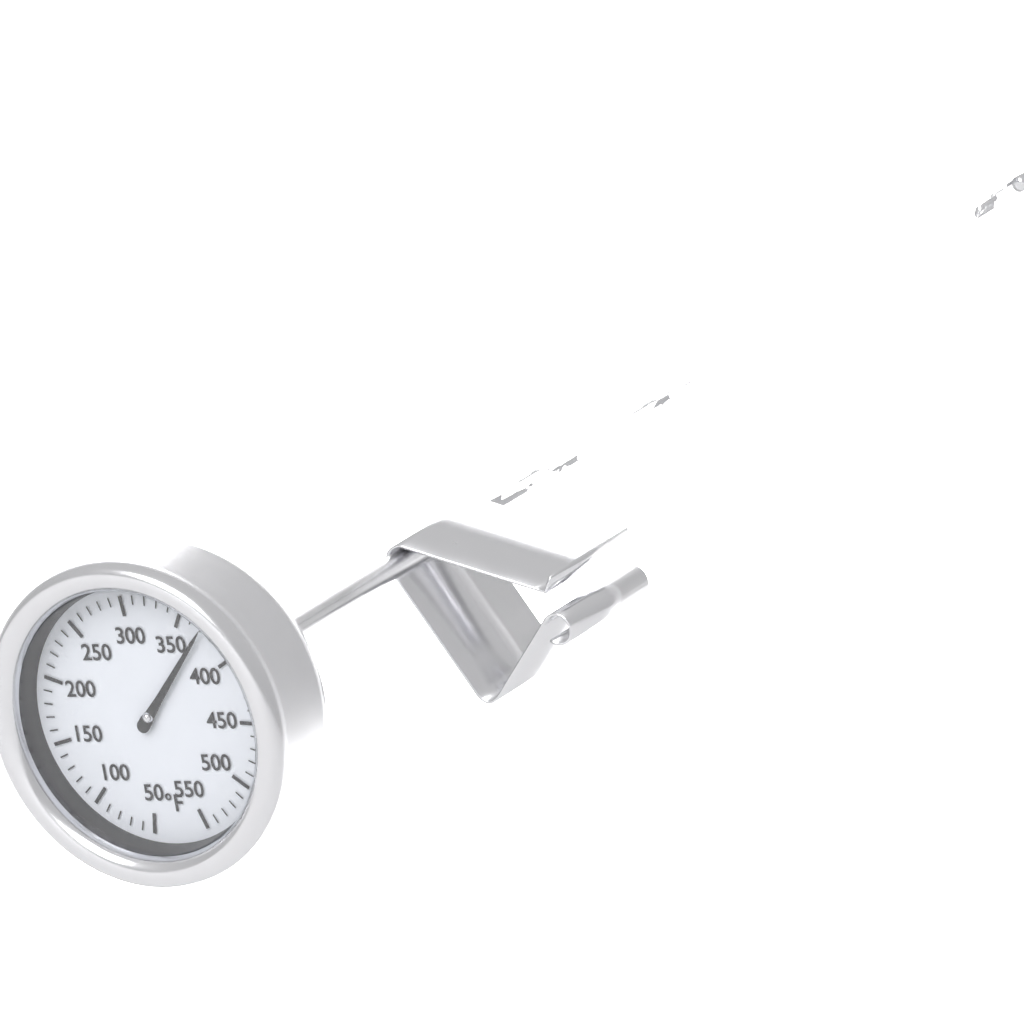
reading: 370 °F
